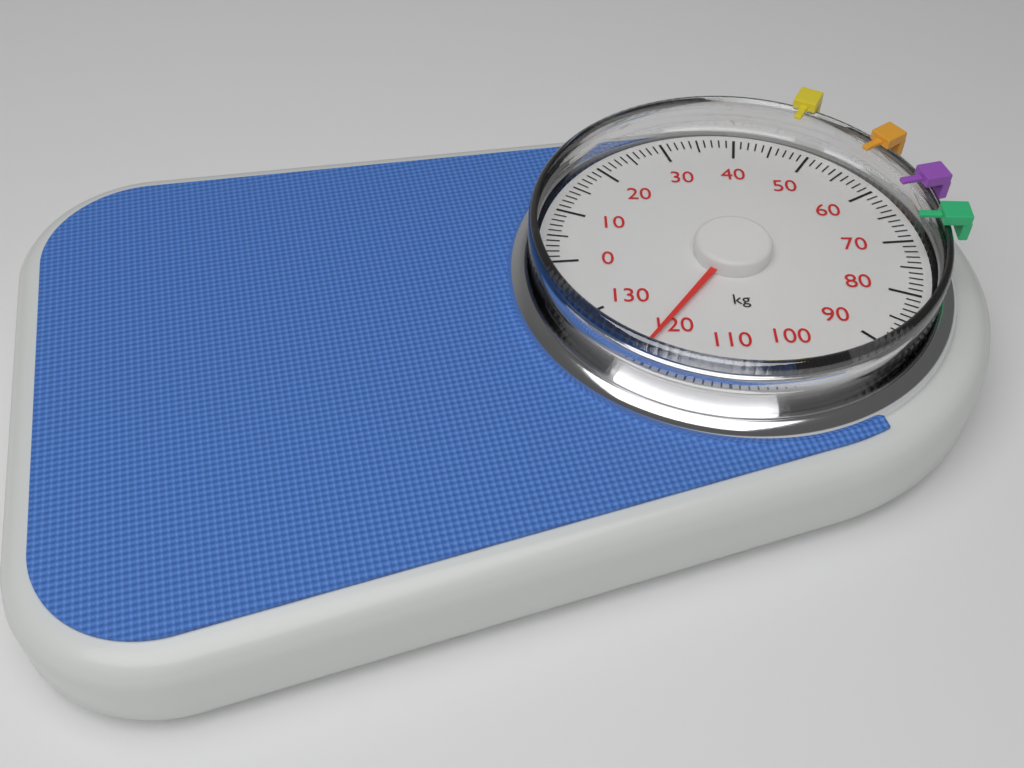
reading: 121 kg
